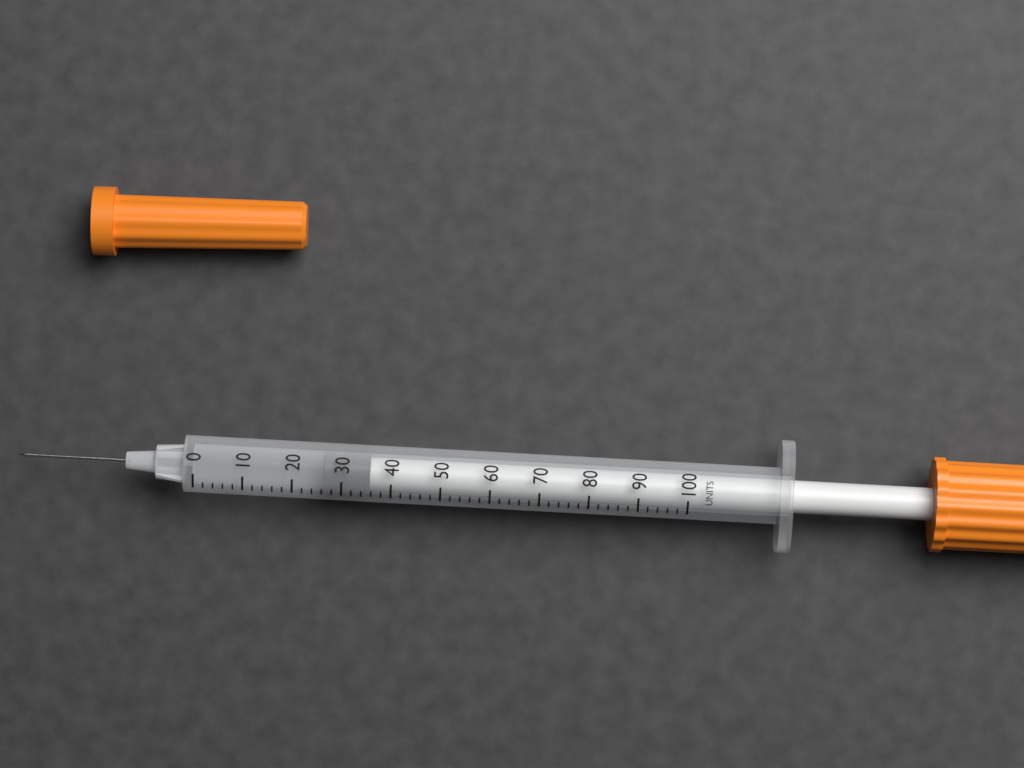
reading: 26 units
